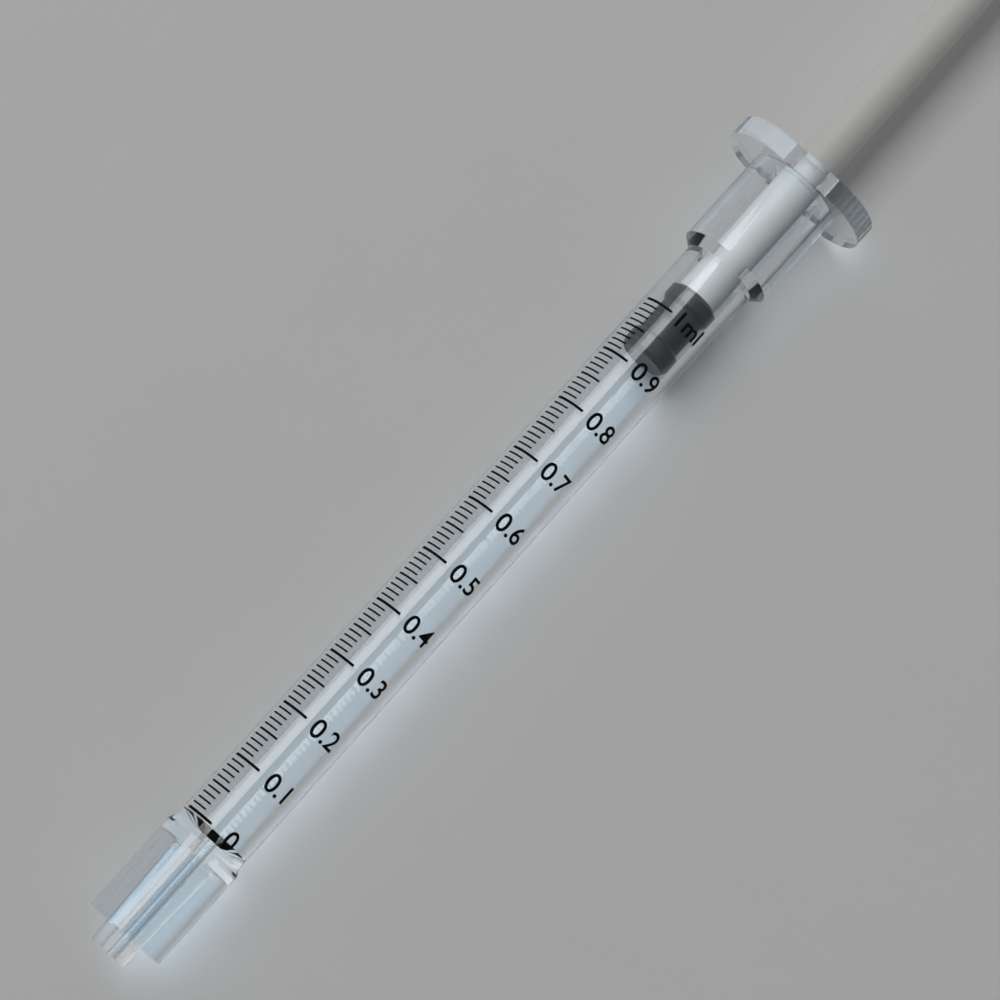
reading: 0.93 ml
